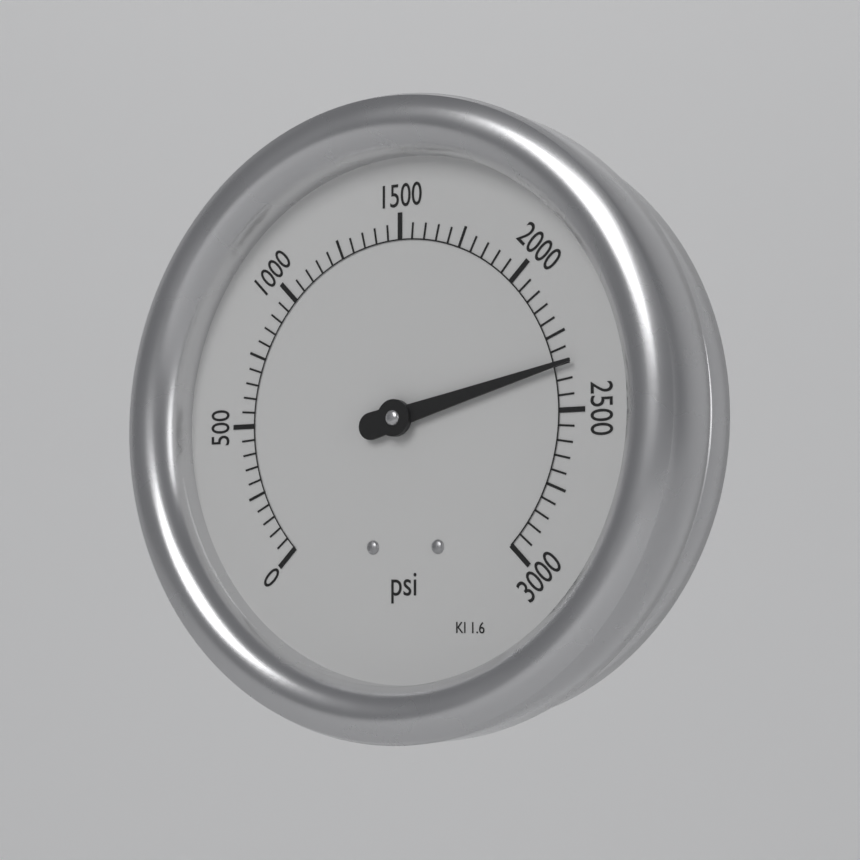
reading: 2350 psi
